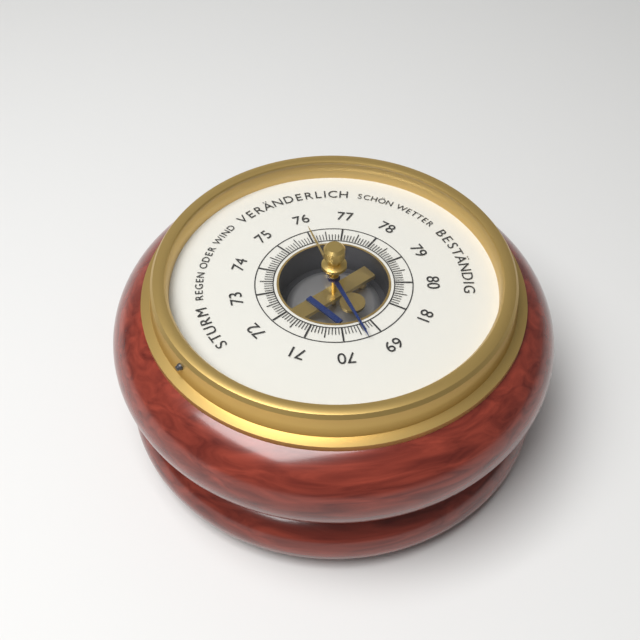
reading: 69.4 (no unit)
